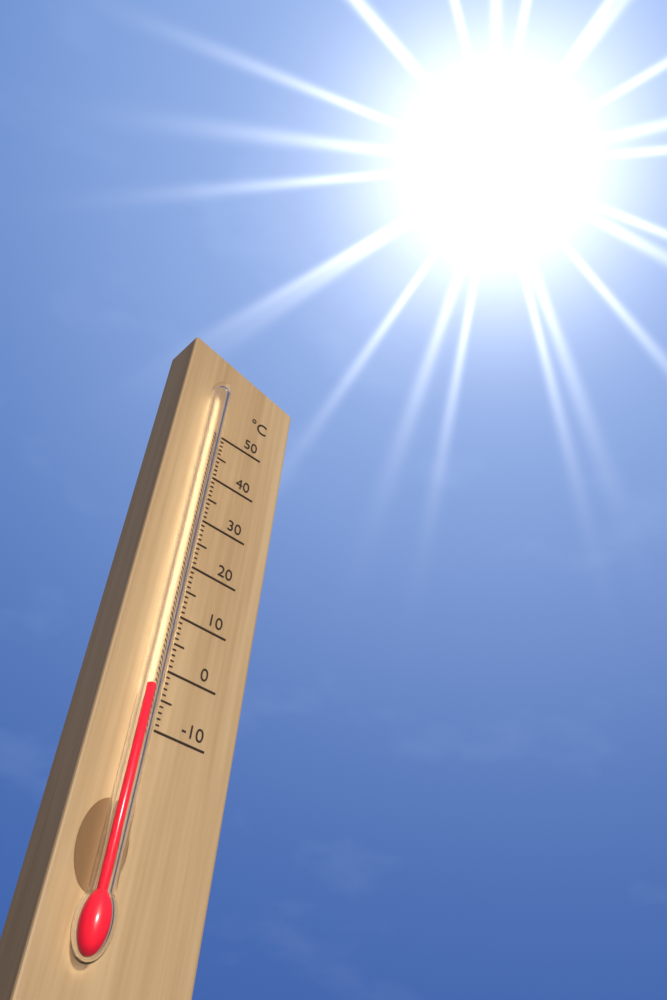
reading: -5 °C
